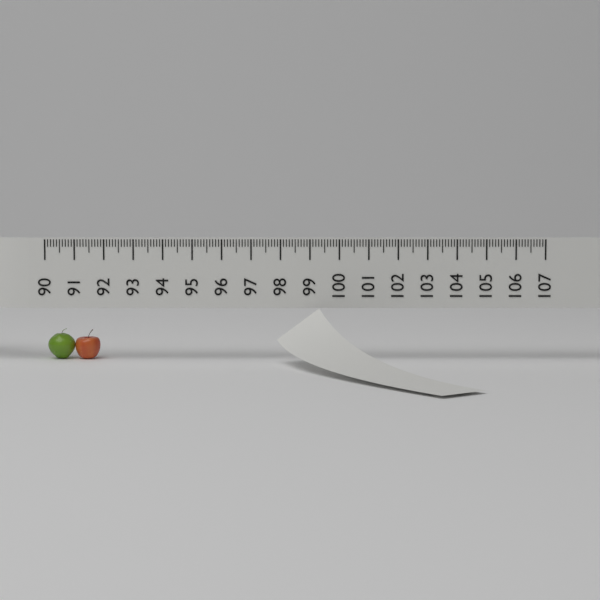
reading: 91.8 (no unit)
